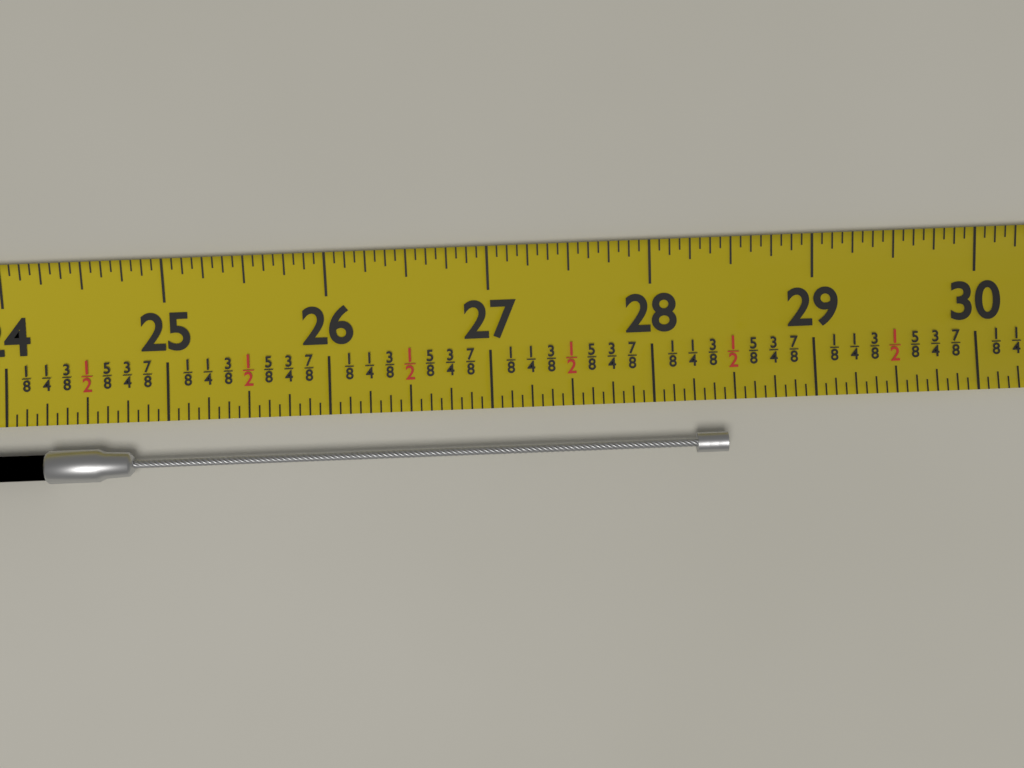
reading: 28.4375 (no unit)
